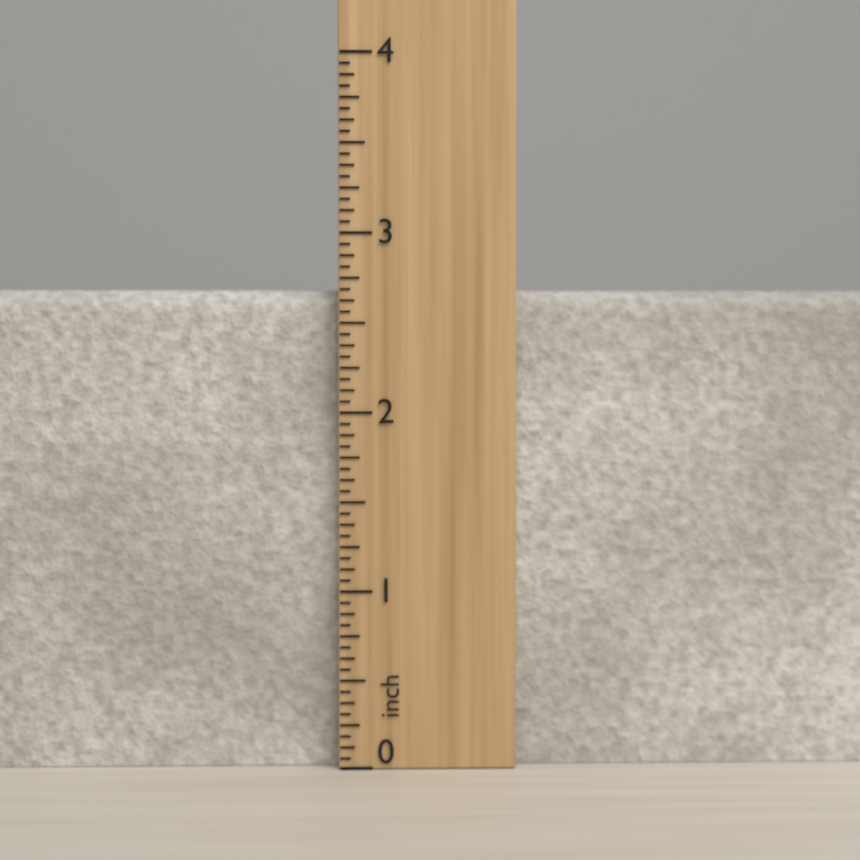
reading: 2.6875 inch
